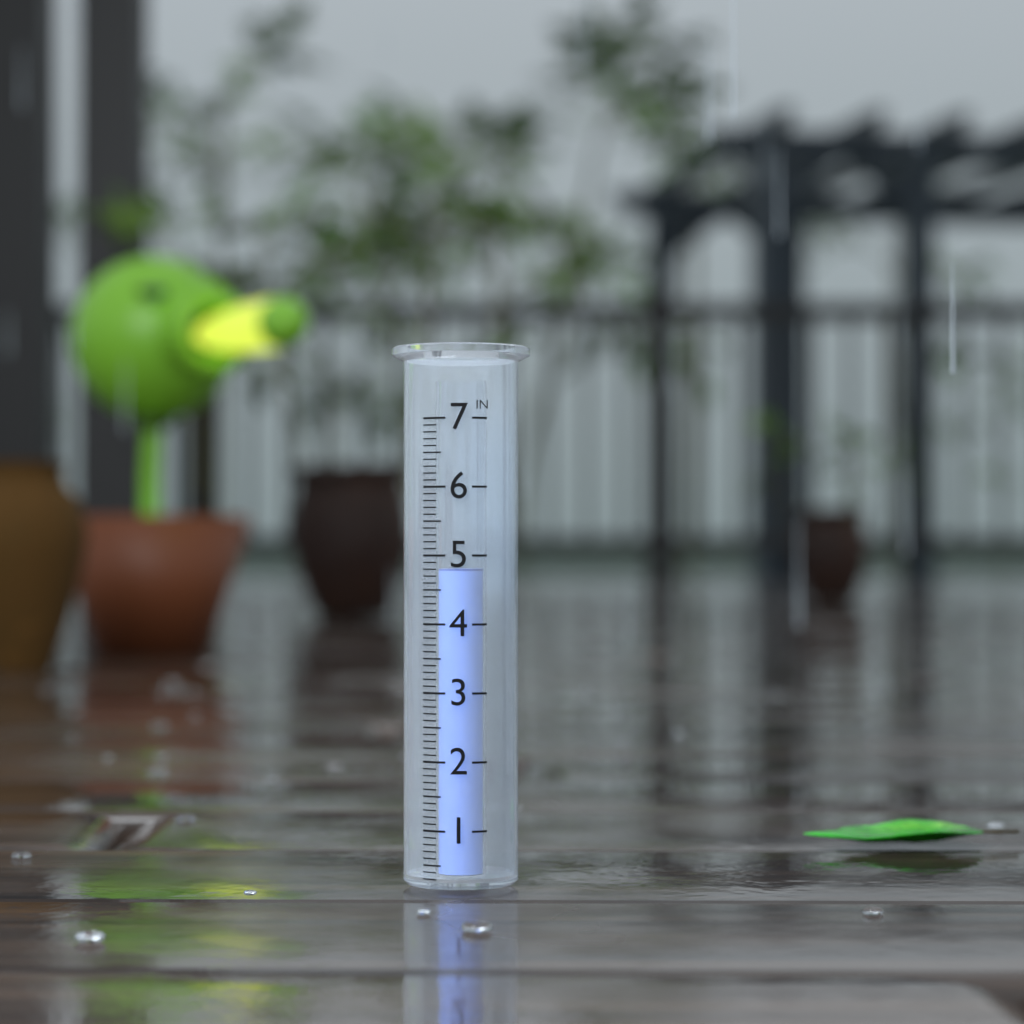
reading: 4.8 in
